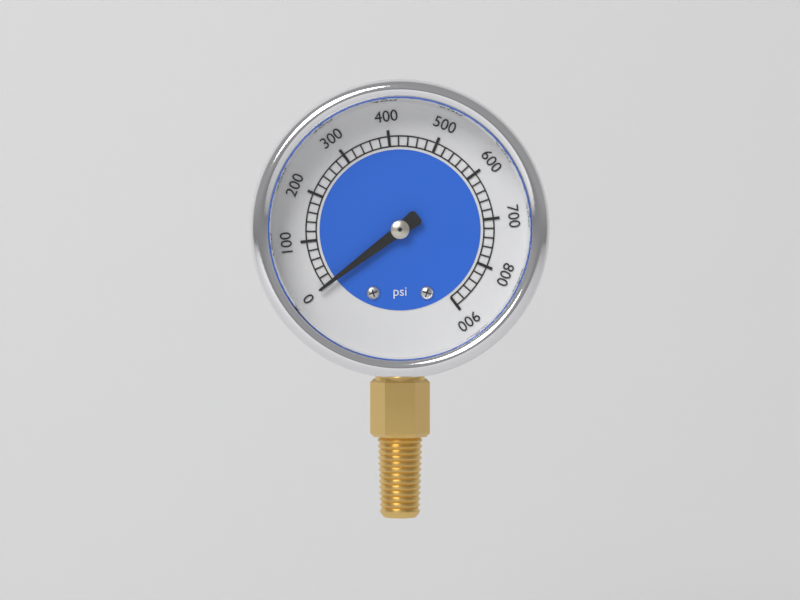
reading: 0 psi
